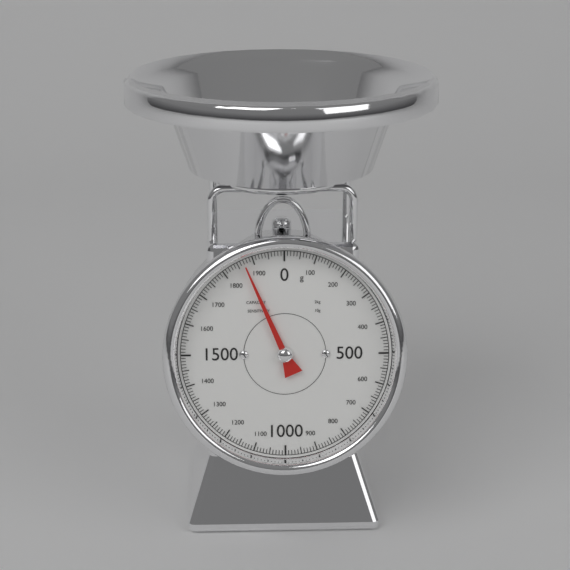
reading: 1870 g
